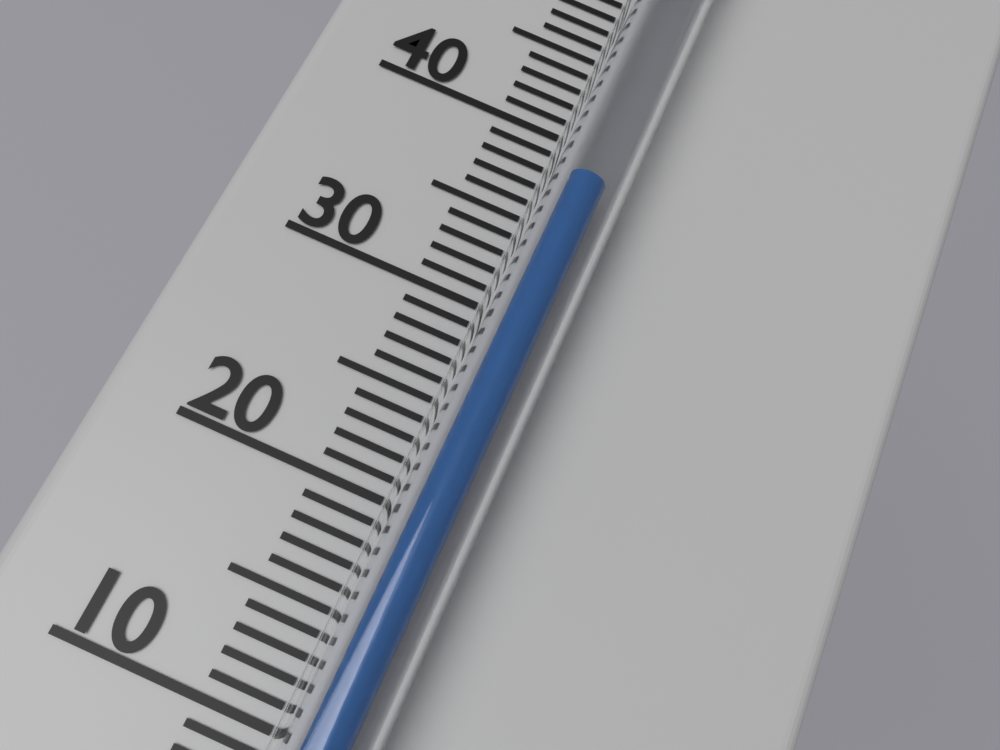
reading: 37 °C
